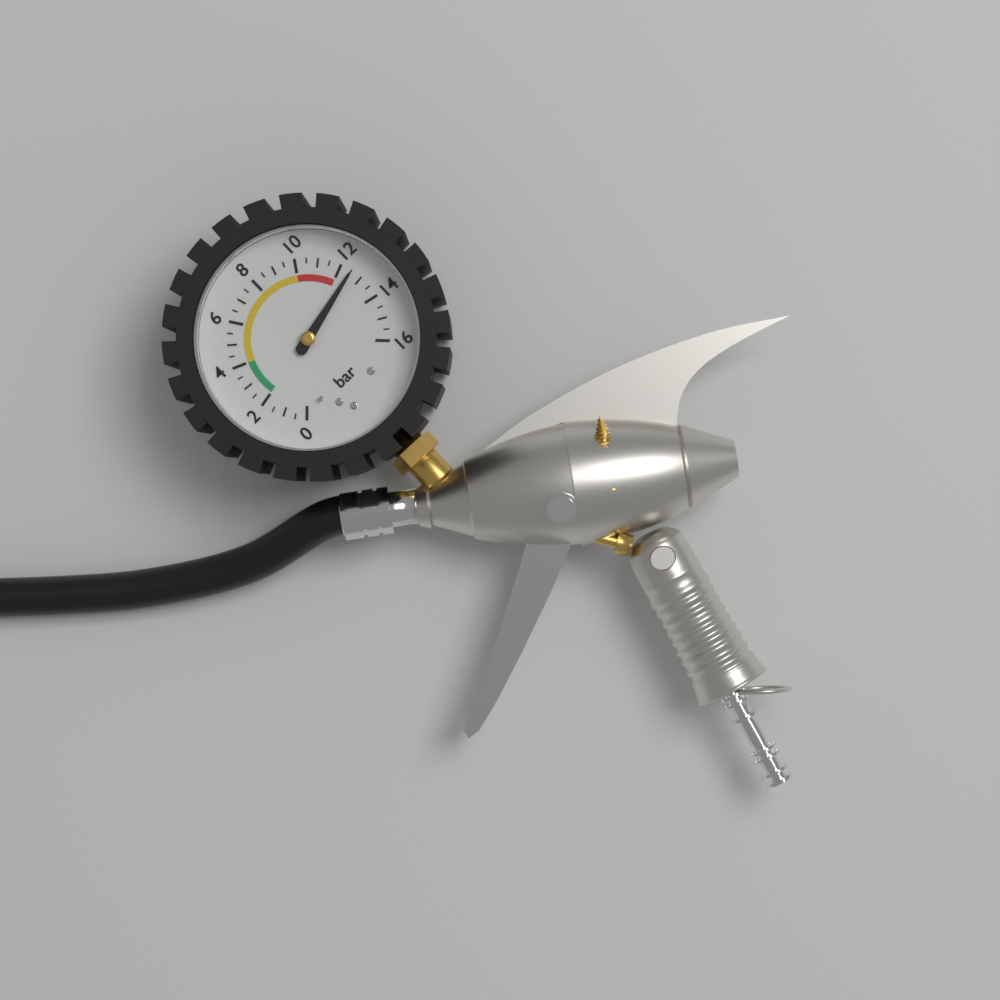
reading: 12.5 bar
